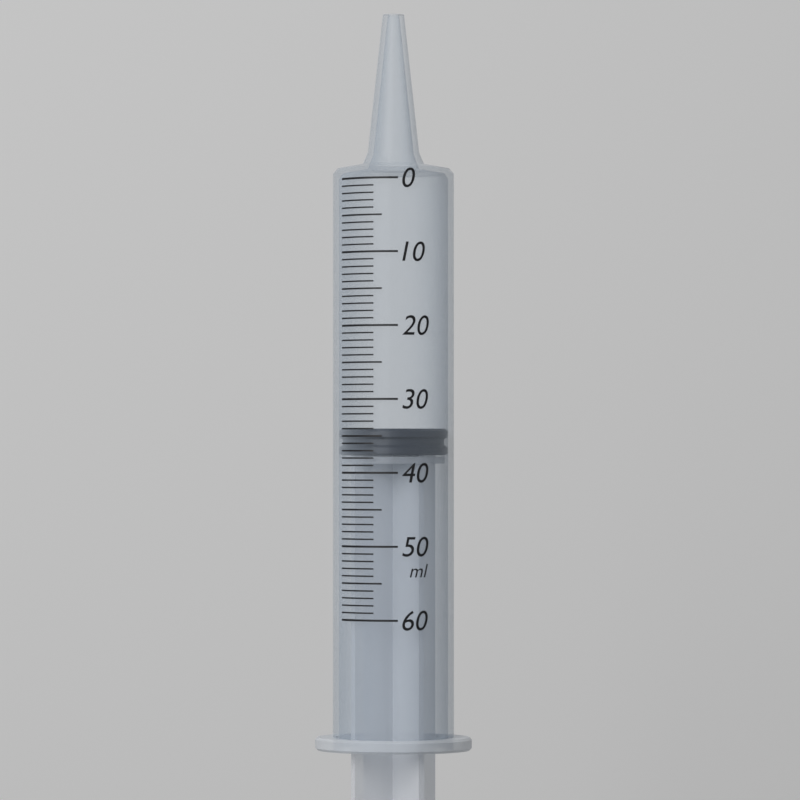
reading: 34 ml
